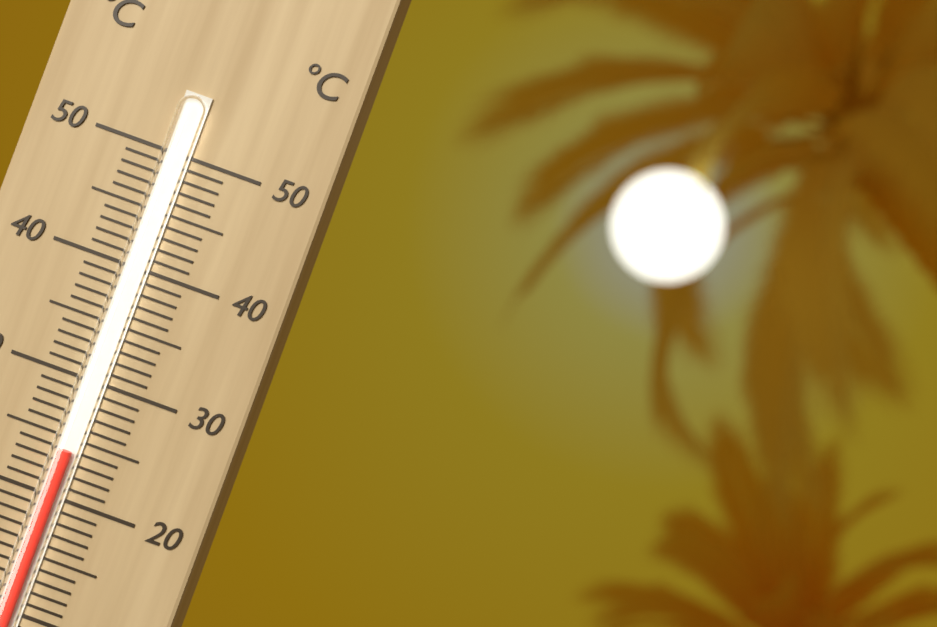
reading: 24 °C
